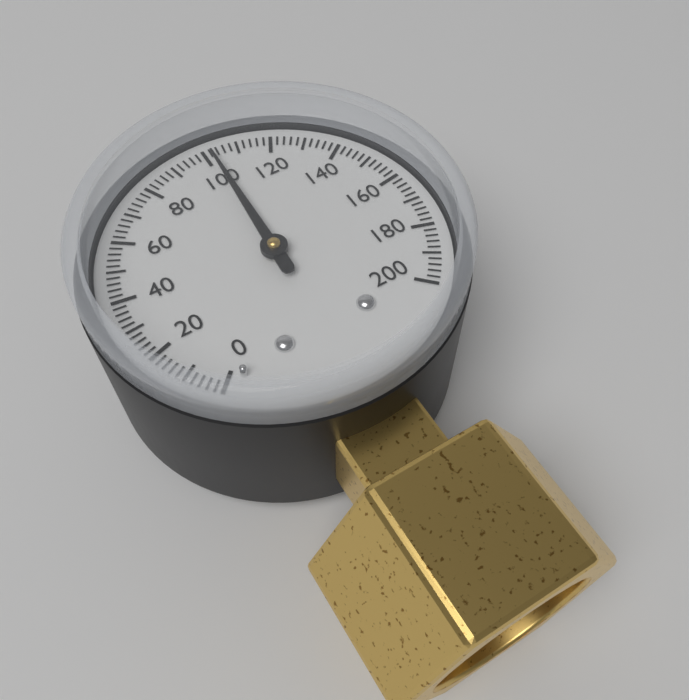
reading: 102 (no unit)
